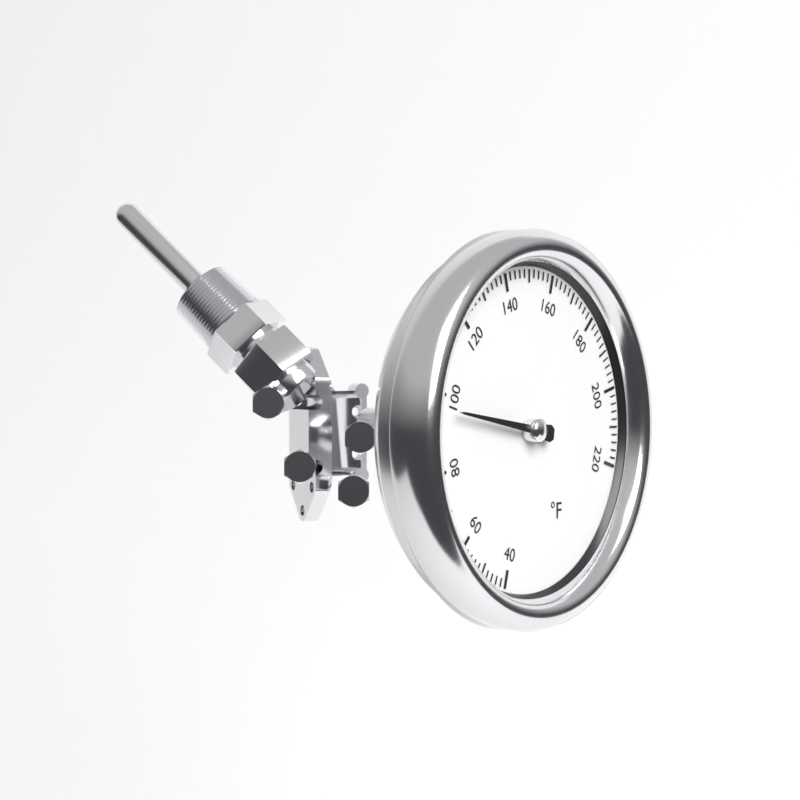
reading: 96 °F
